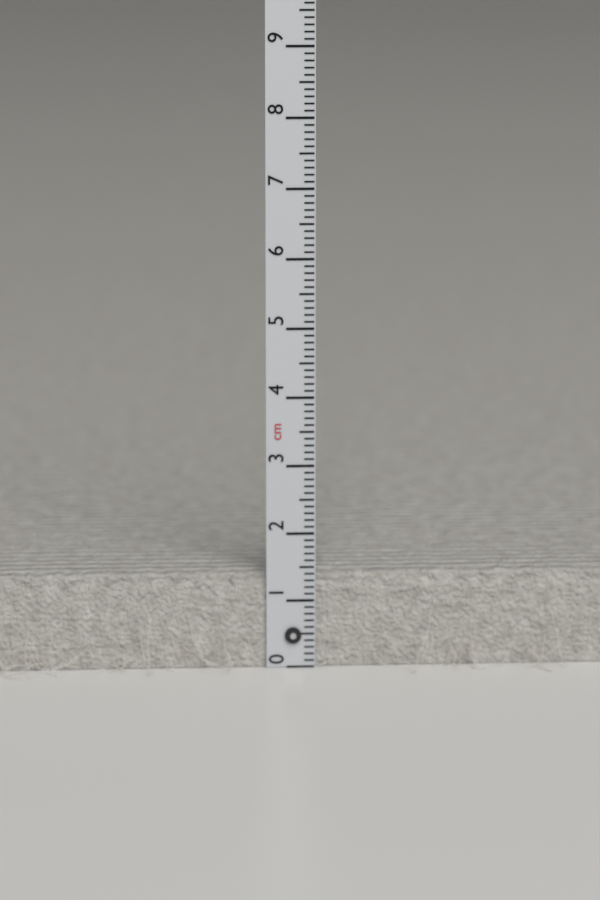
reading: 1.4 cm
